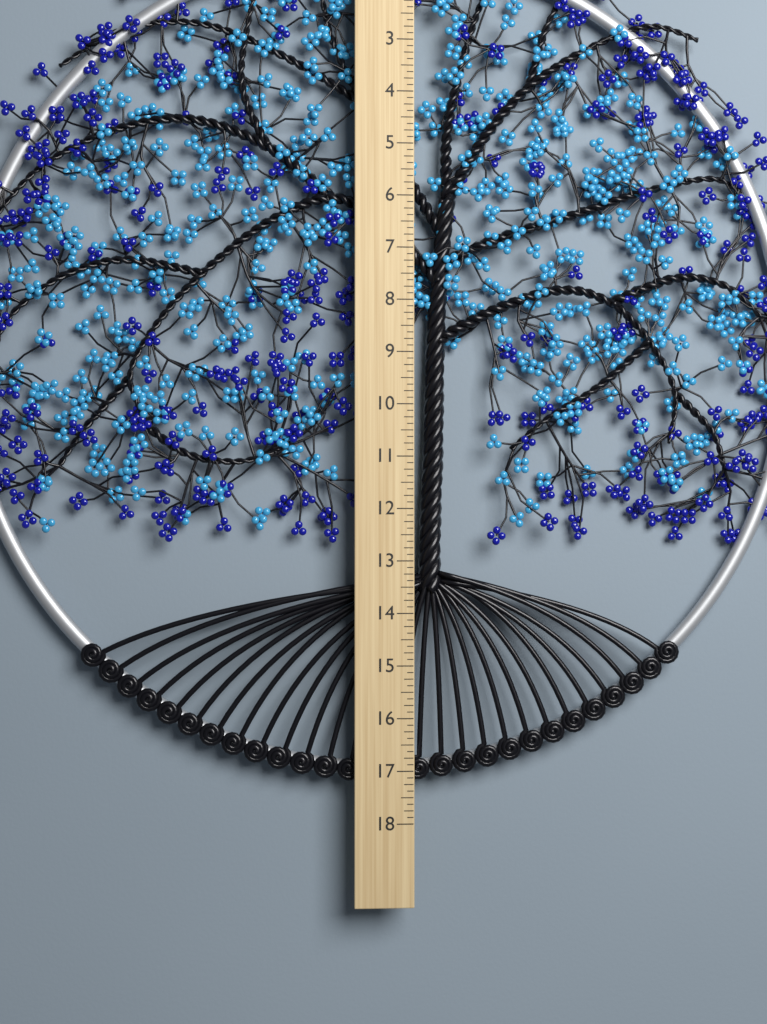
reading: 17.250 (no unit)
